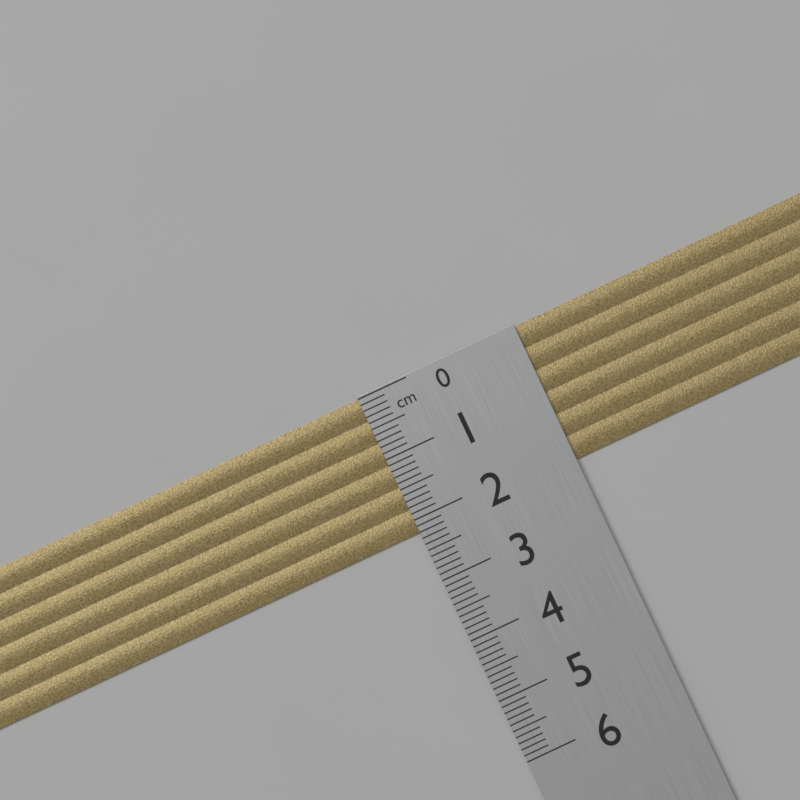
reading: 2.2 cm
